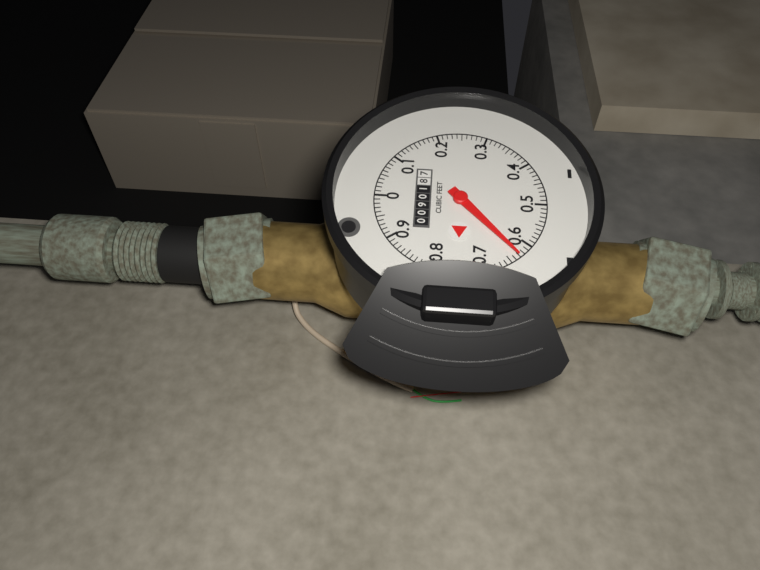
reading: 0.63 cubic feet
